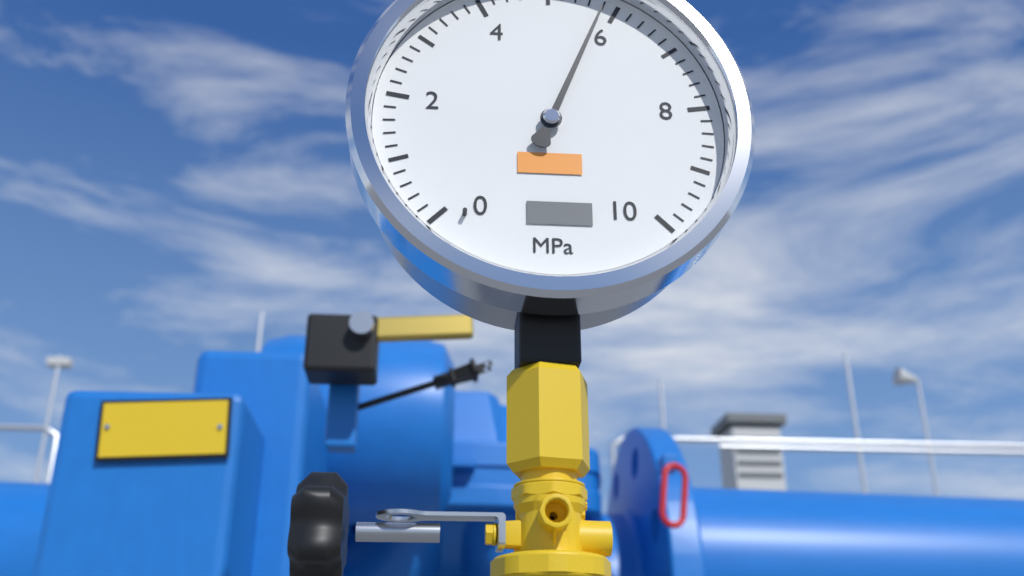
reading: 5.8 MPa
